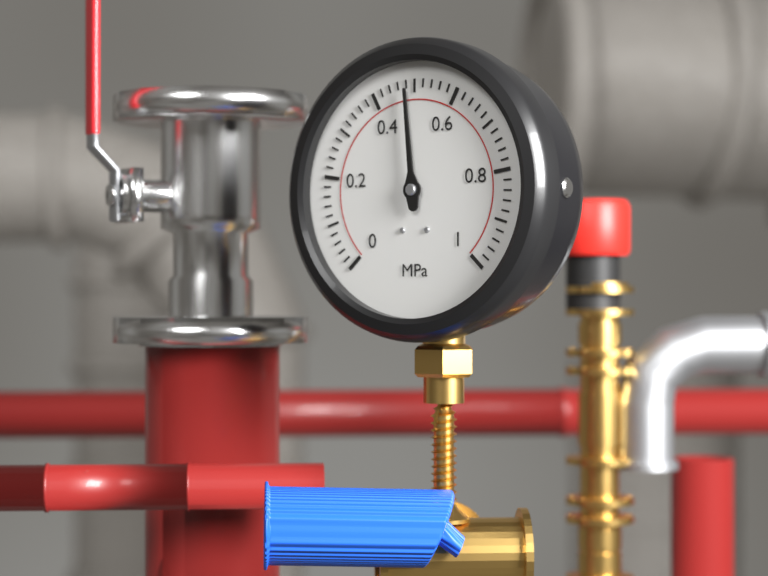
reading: 0.48 MPa
